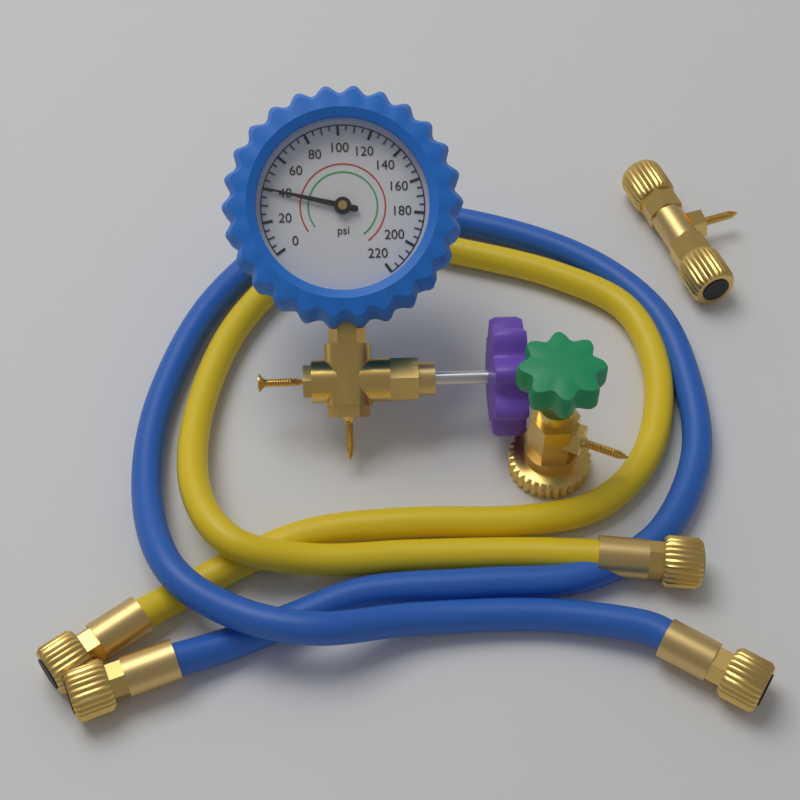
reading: 40 psi
